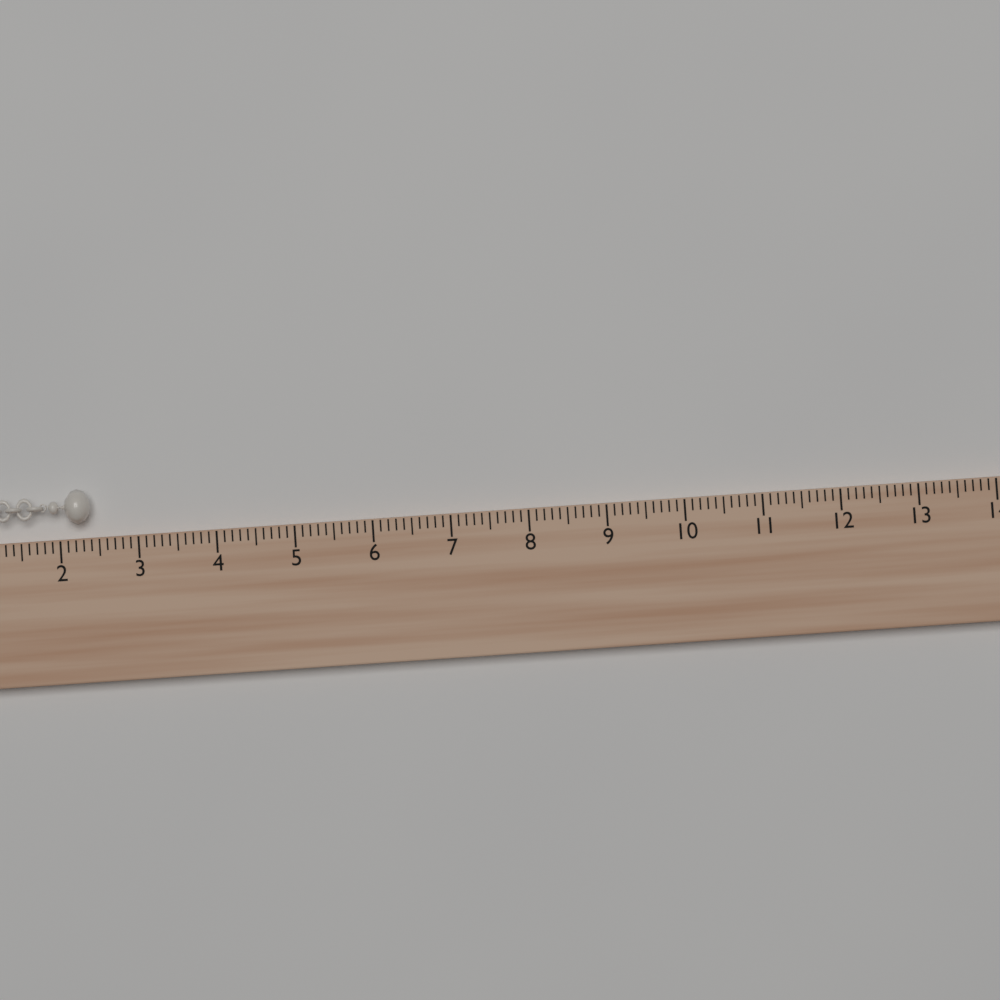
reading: 2.4 (no unit)
